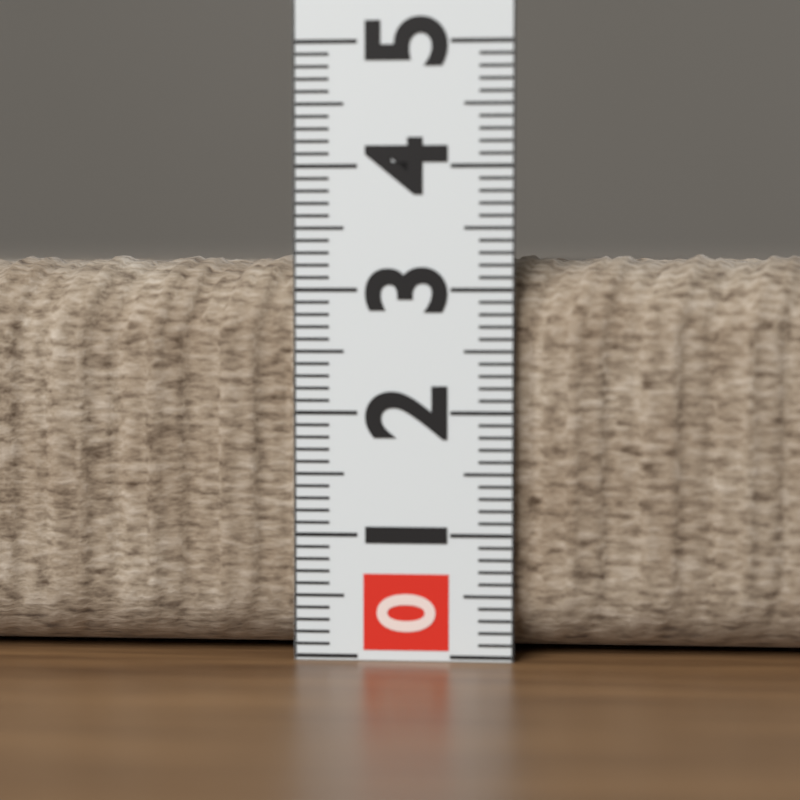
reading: 3.3 (no unit)
